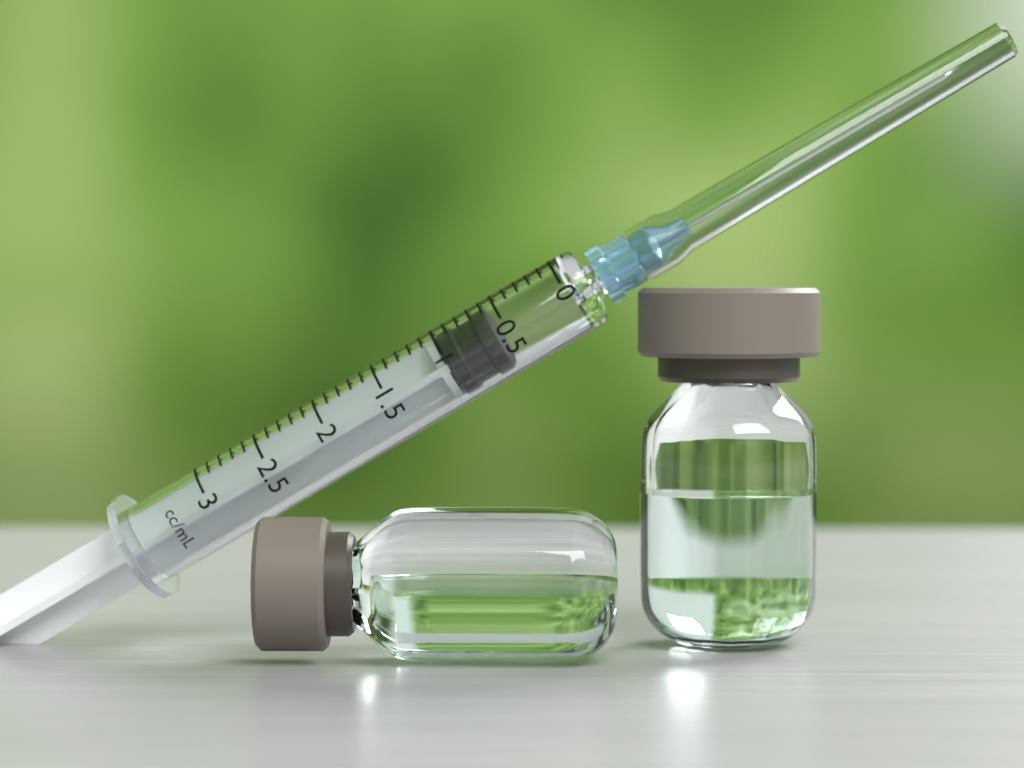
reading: 0.6 mL
